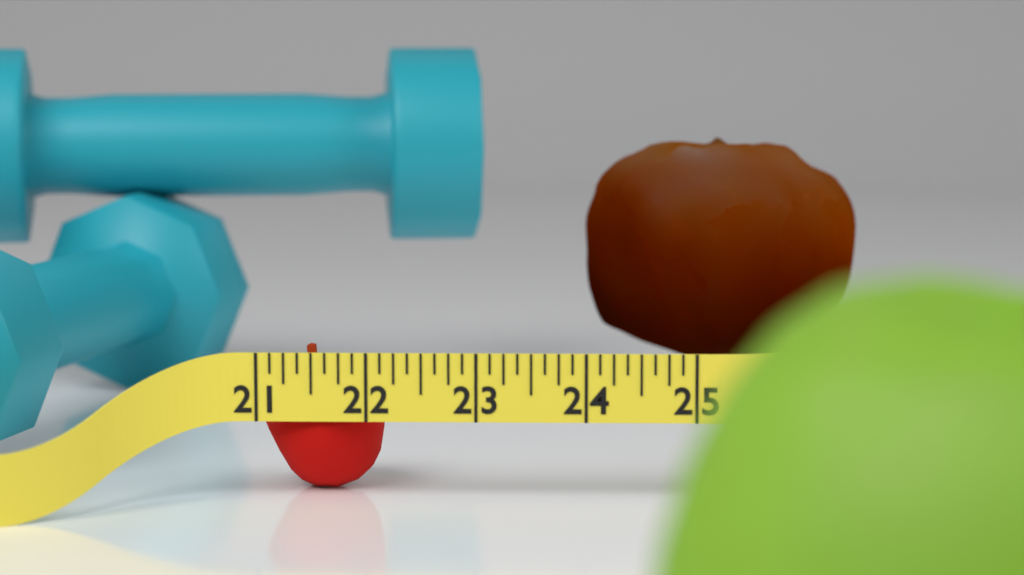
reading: 22.125 (no unit)
